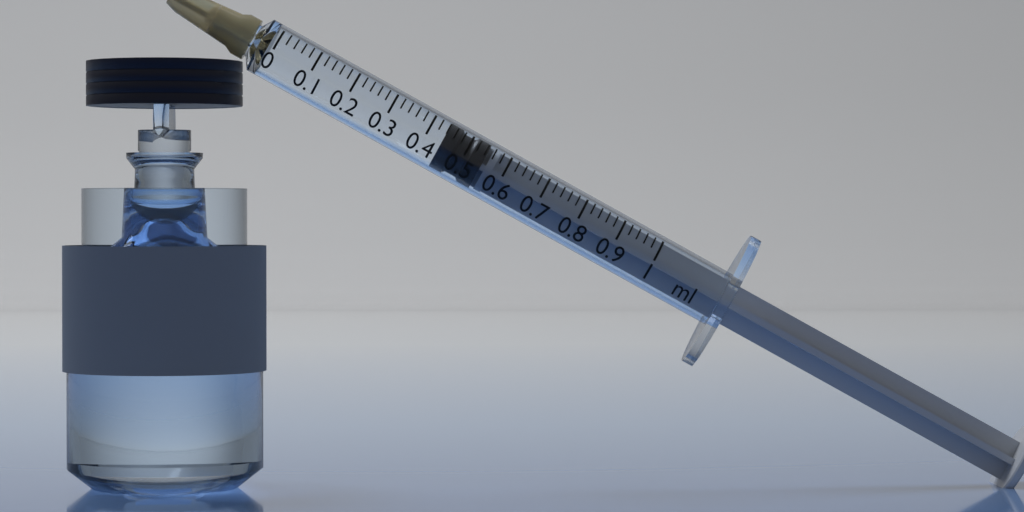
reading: 0.44 ml
